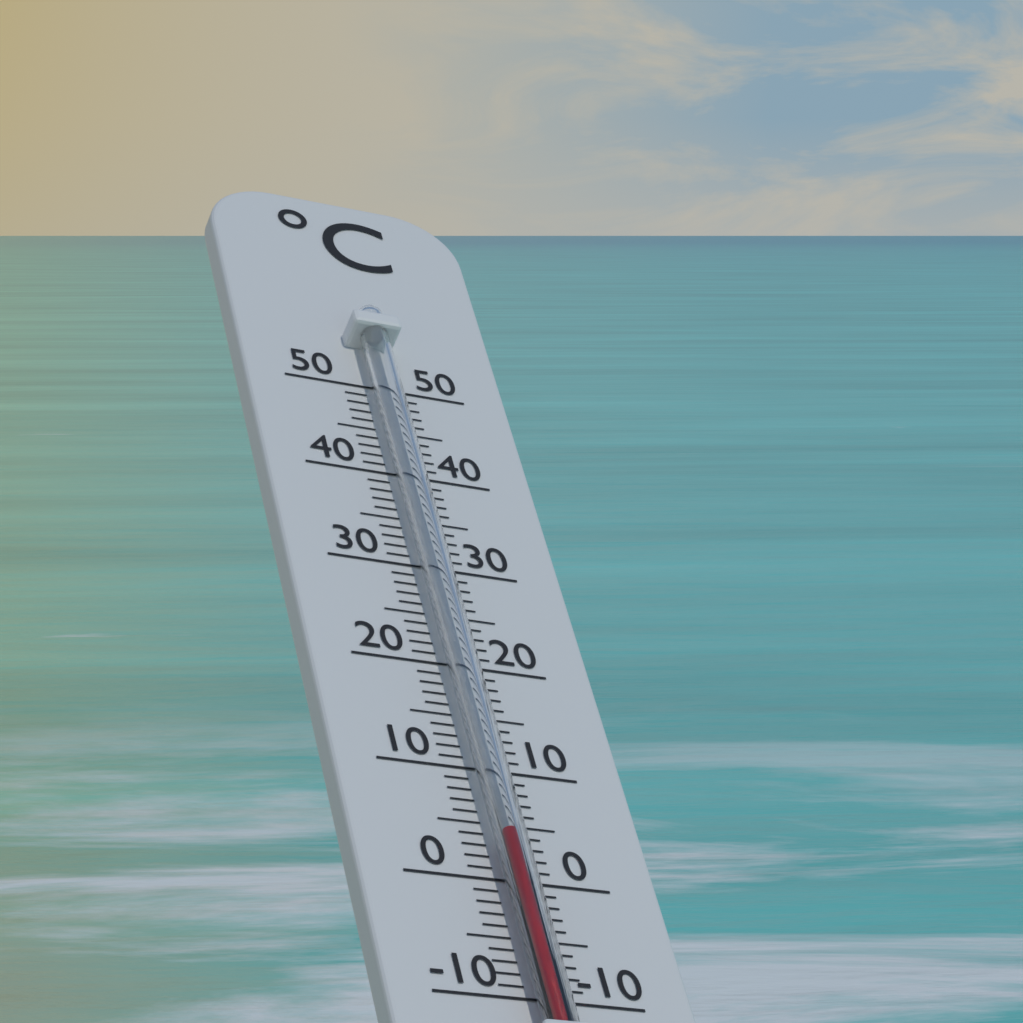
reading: 3 °C
